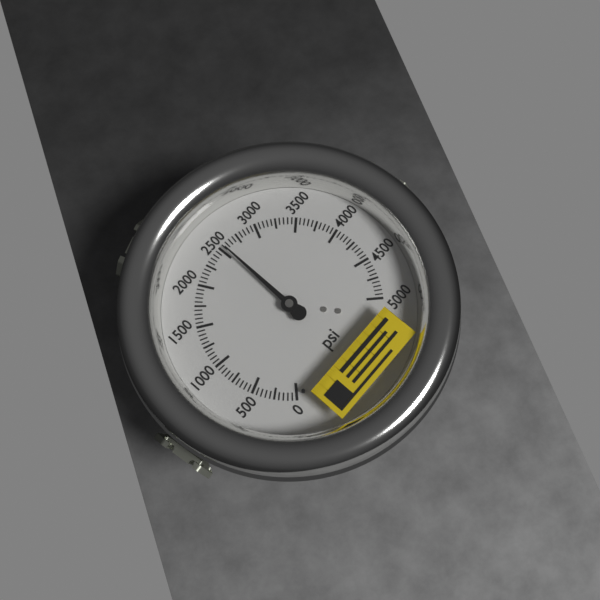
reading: 2550 psi
